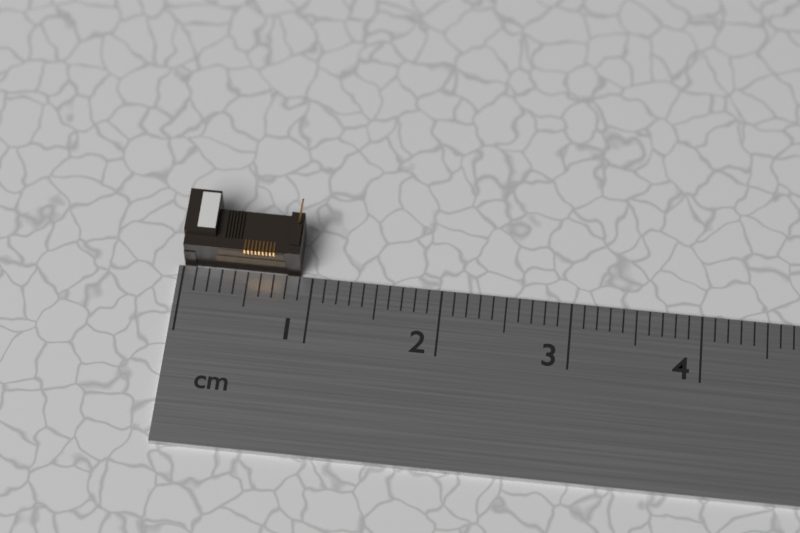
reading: 0.9 cm
